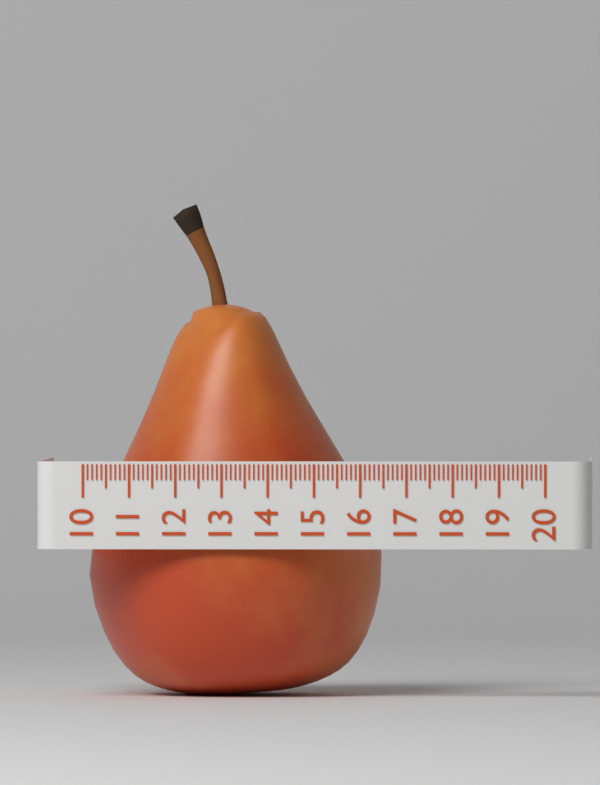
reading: 16.4 (no unit)
